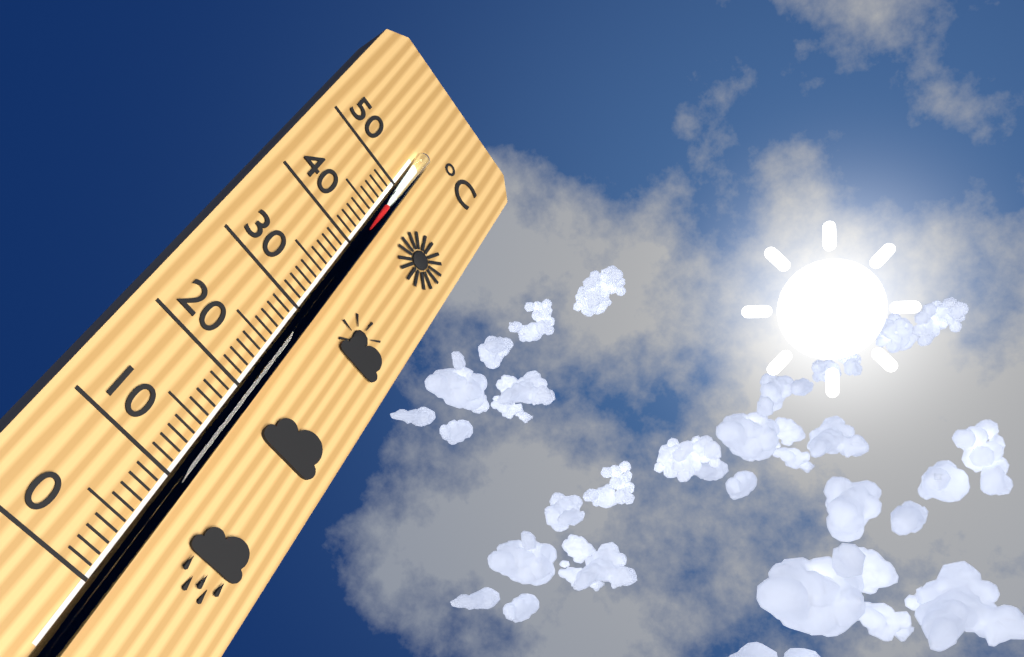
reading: 46 °C
